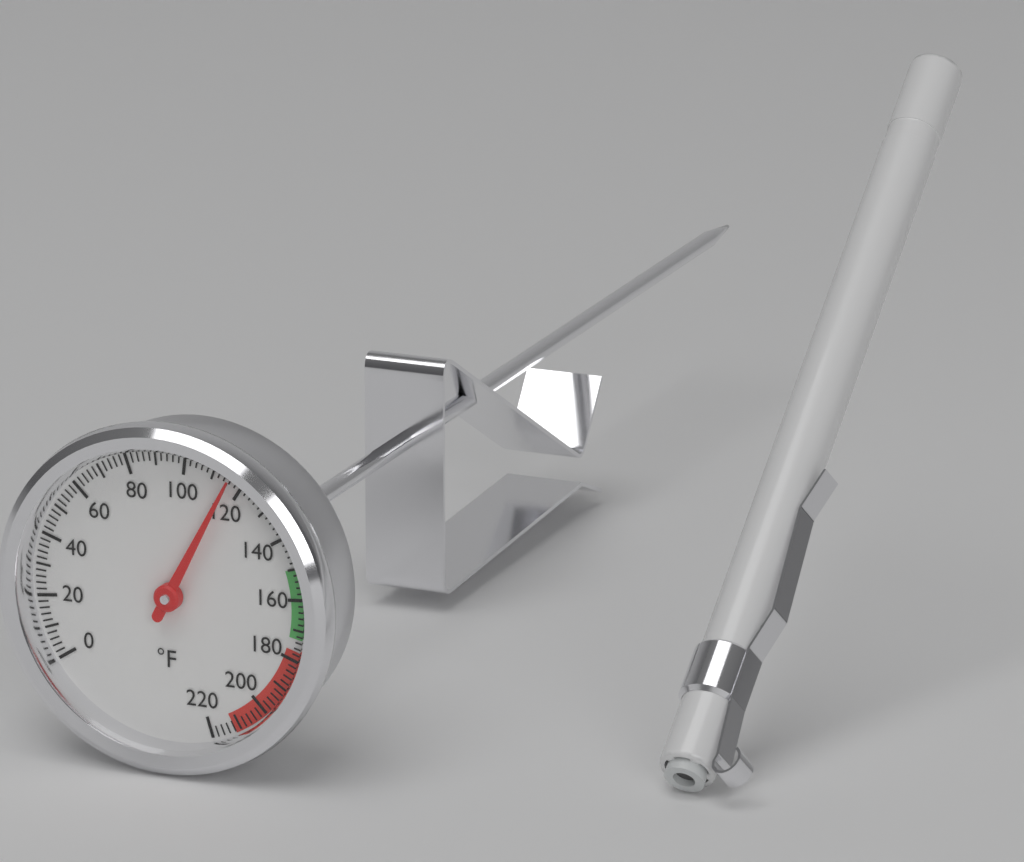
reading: 116 °F
